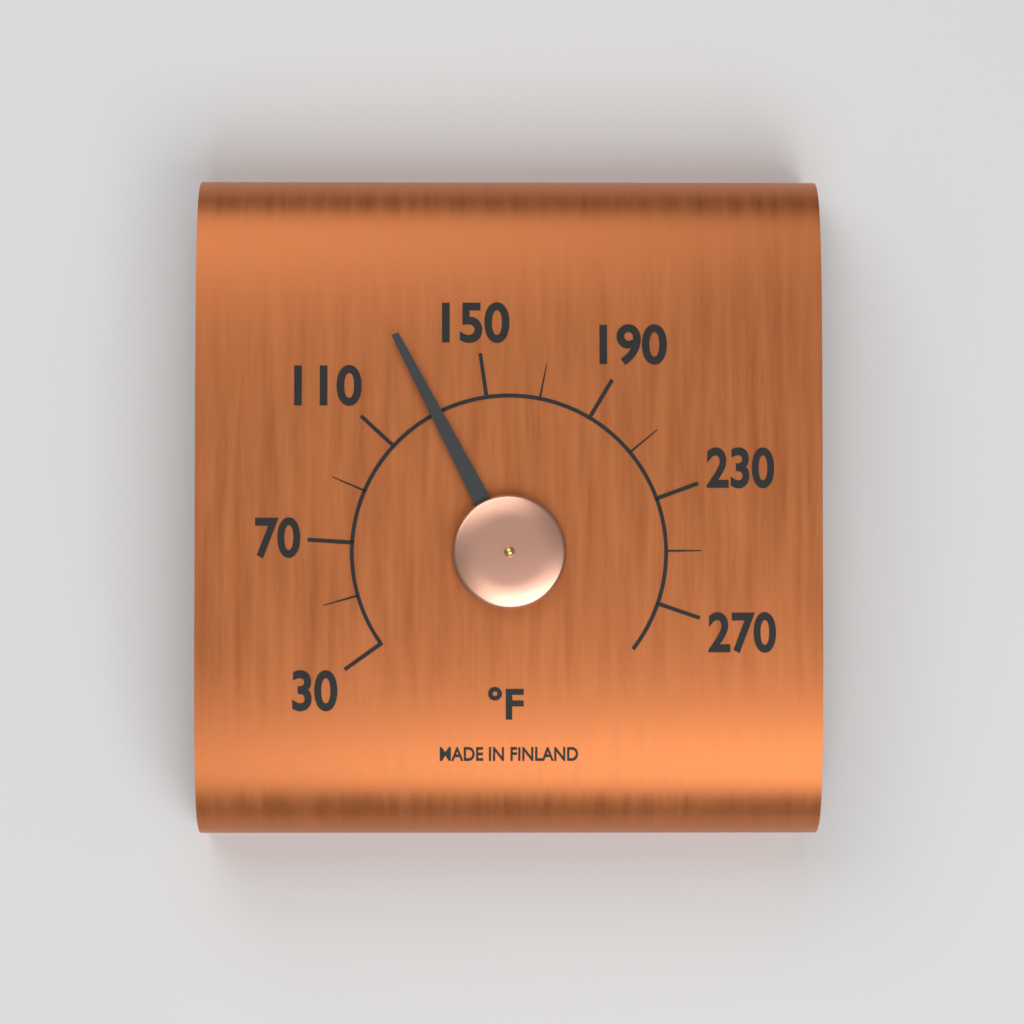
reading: 130 °F
